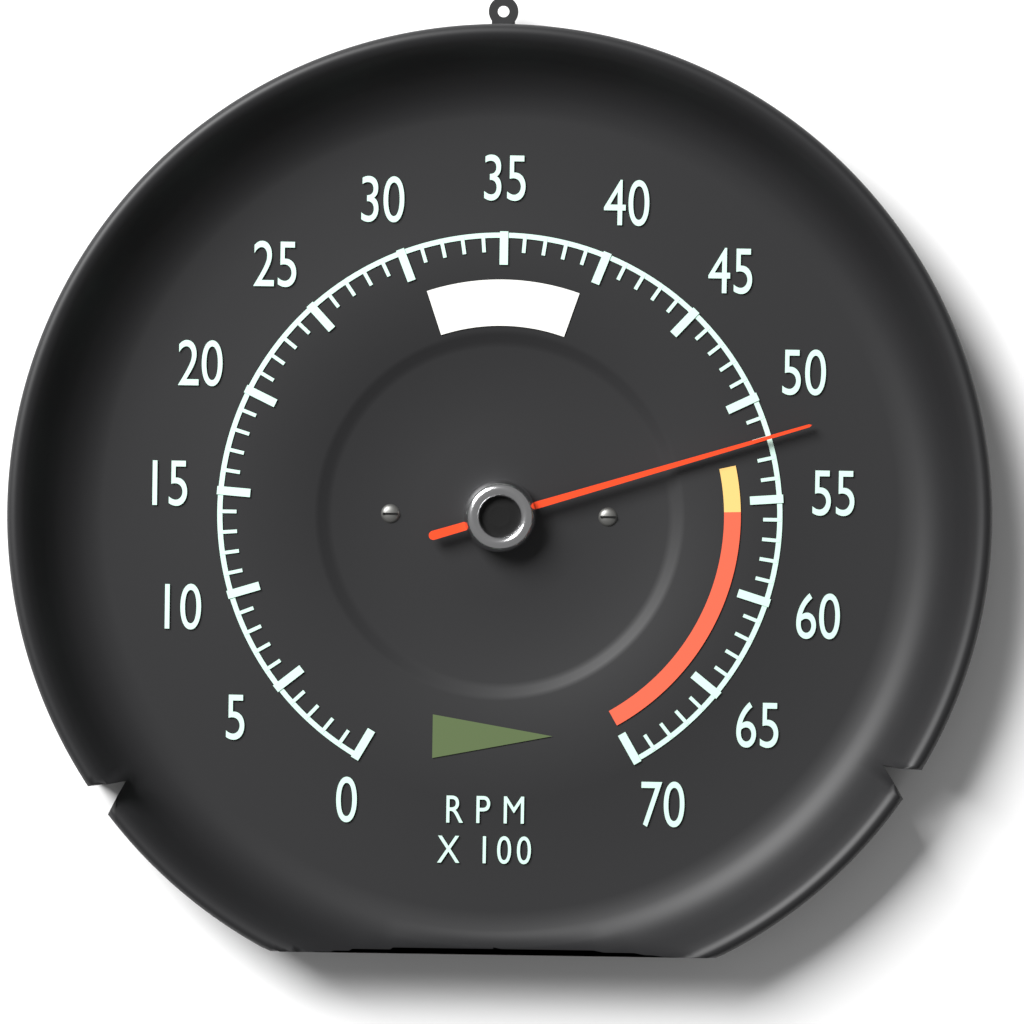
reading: 5200 RPM
